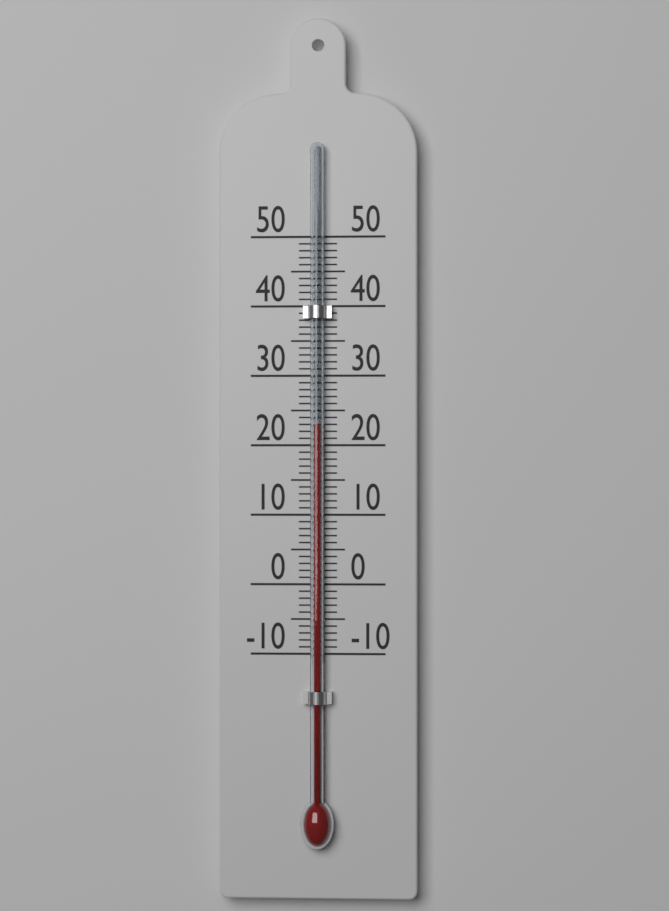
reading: 23 (no unit)
